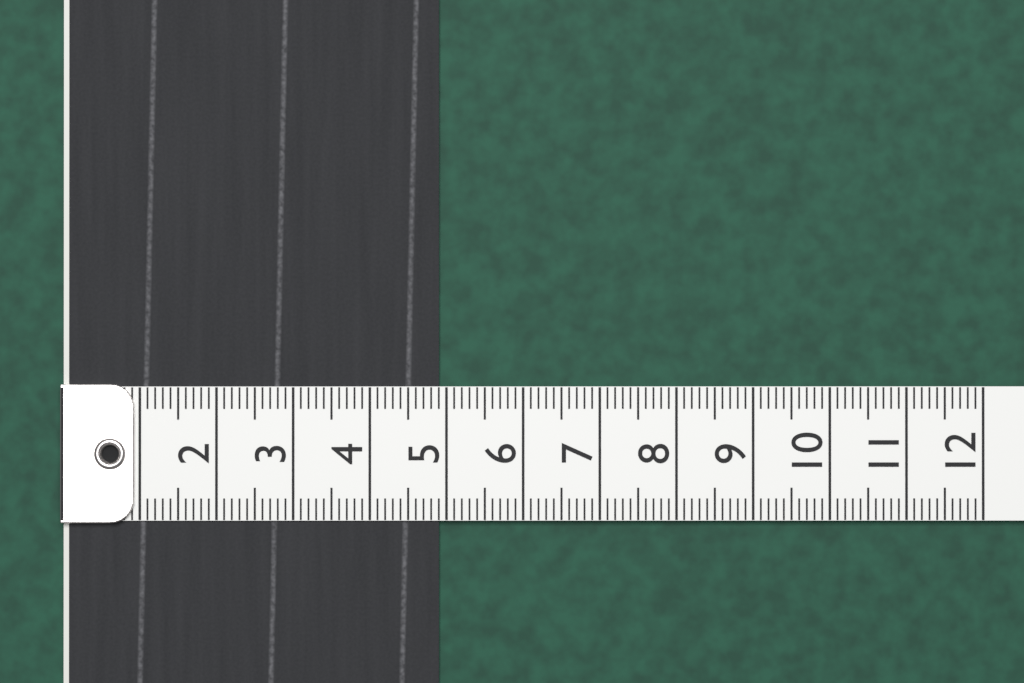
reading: 4.9 (no unit)
